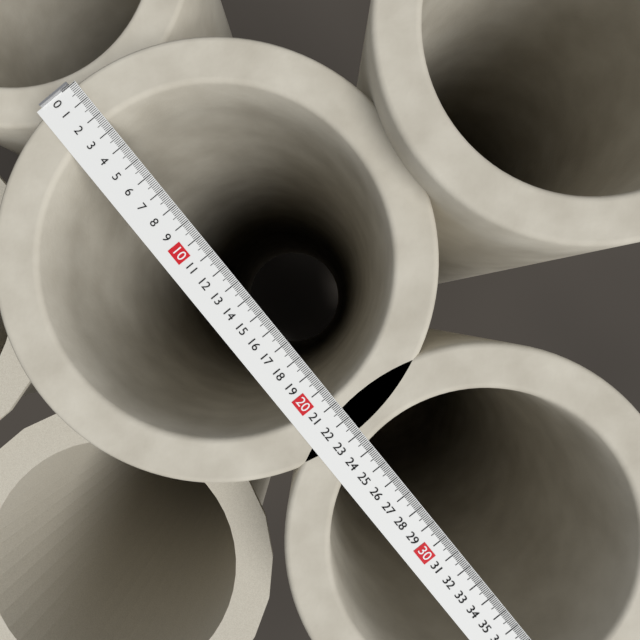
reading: 23.0 (no unit)
